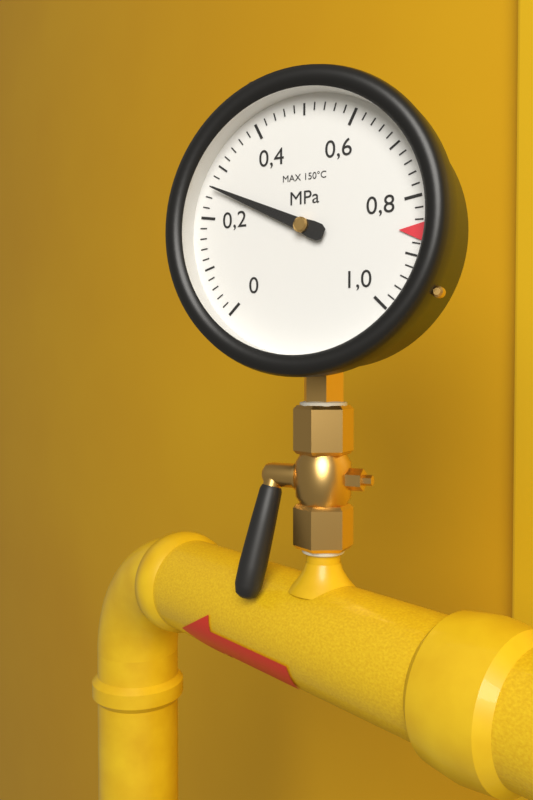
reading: 0.26 MPa
